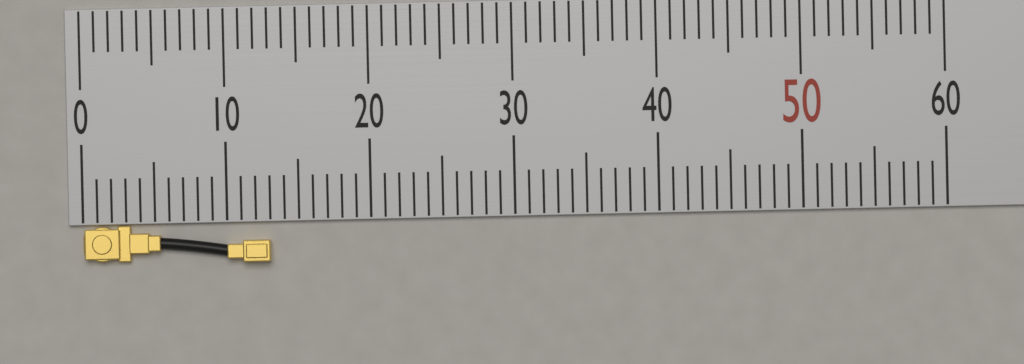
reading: 13 (no unit)
